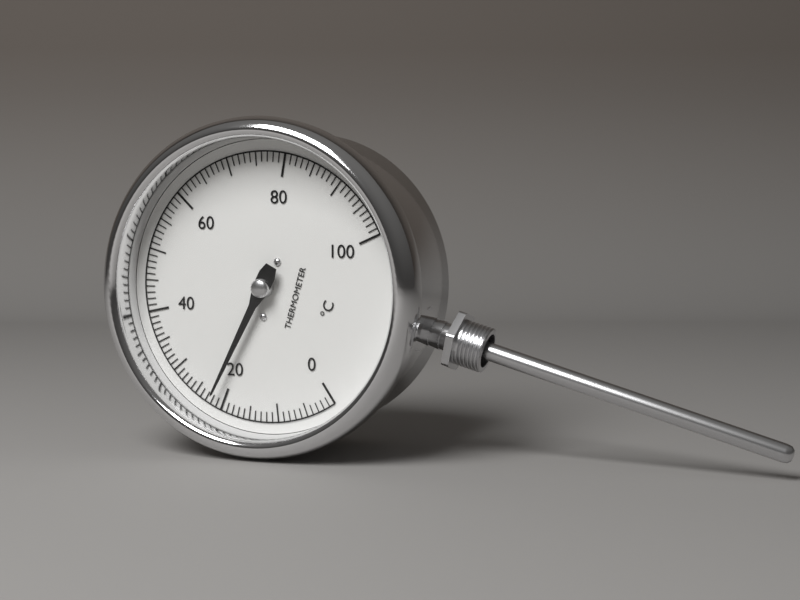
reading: 22 °C
